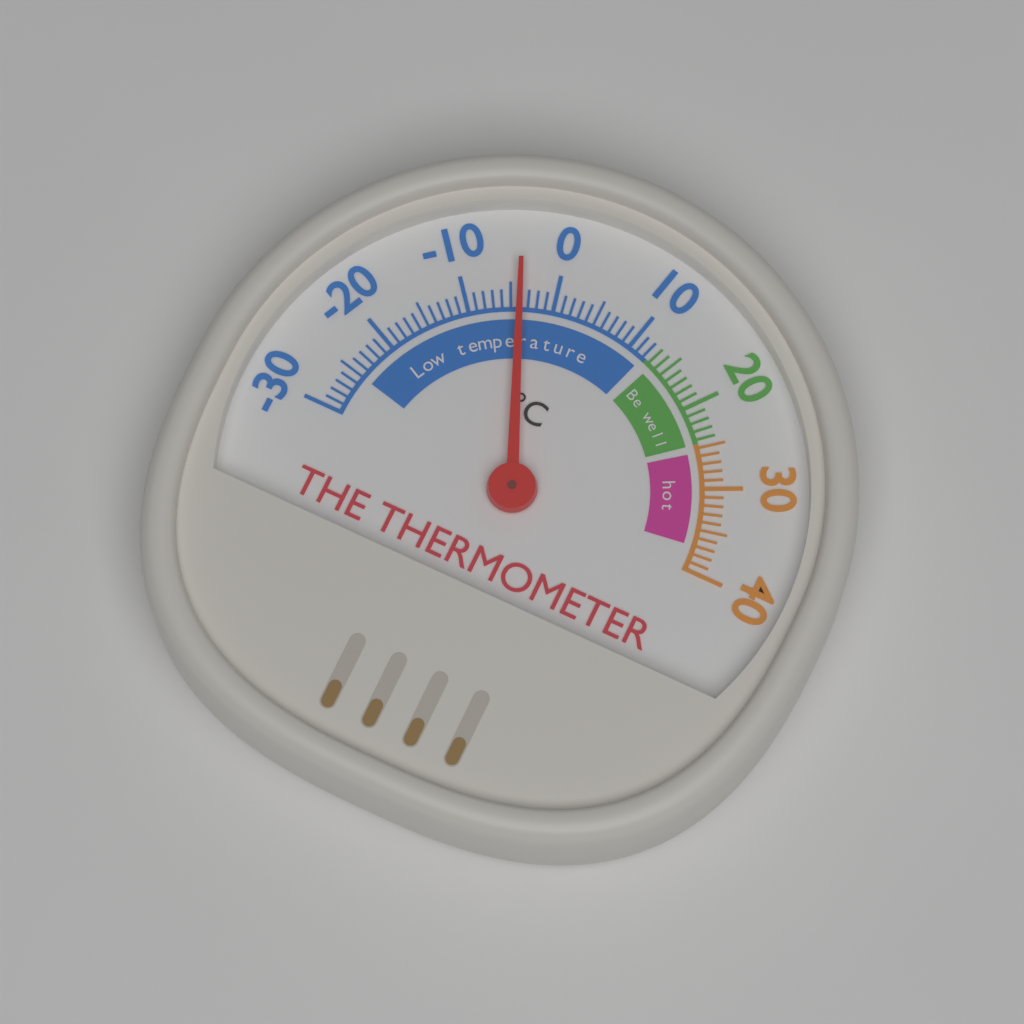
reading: -4 °C
